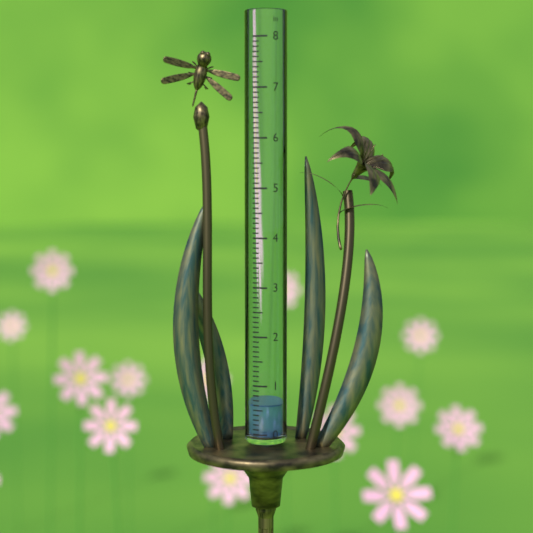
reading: 0.6 in
